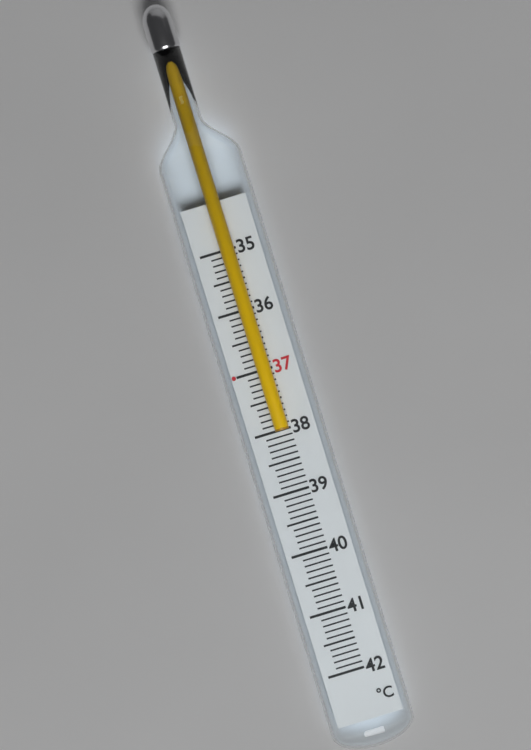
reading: 38.0 °C
